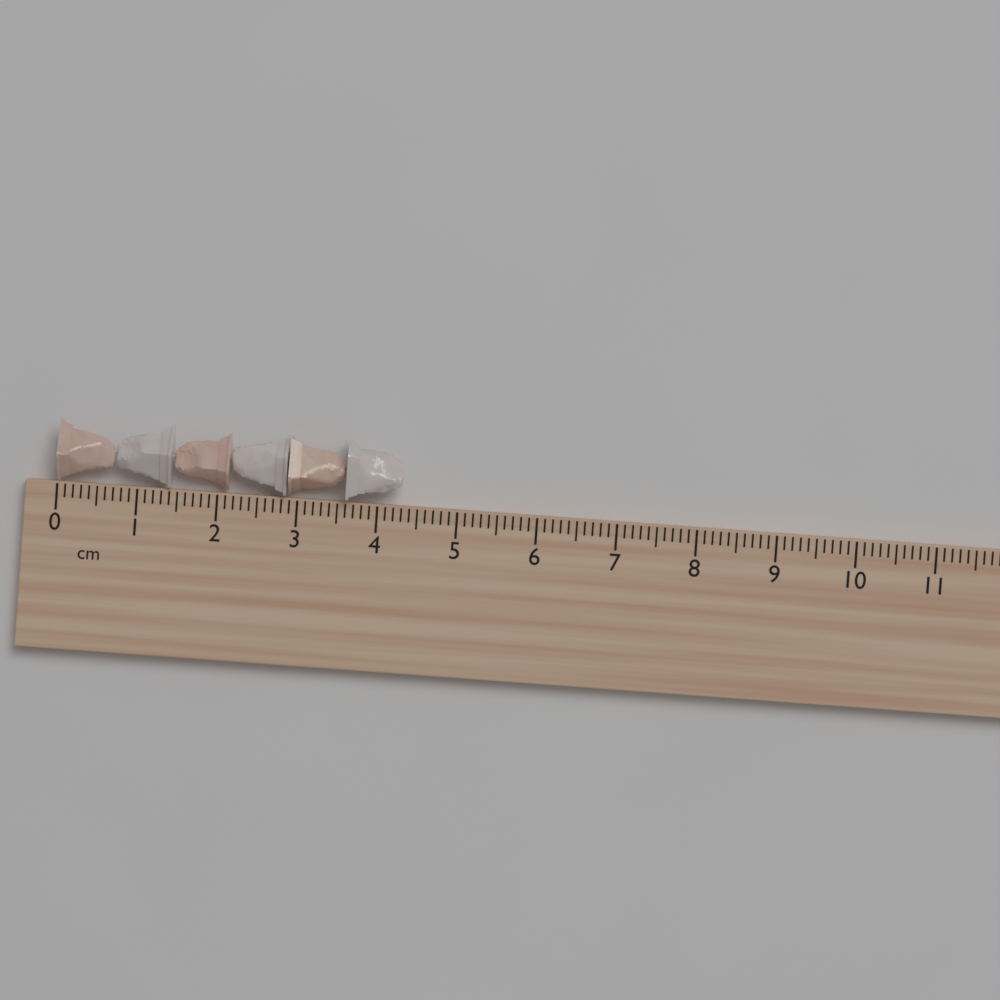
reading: 4.3 cm
